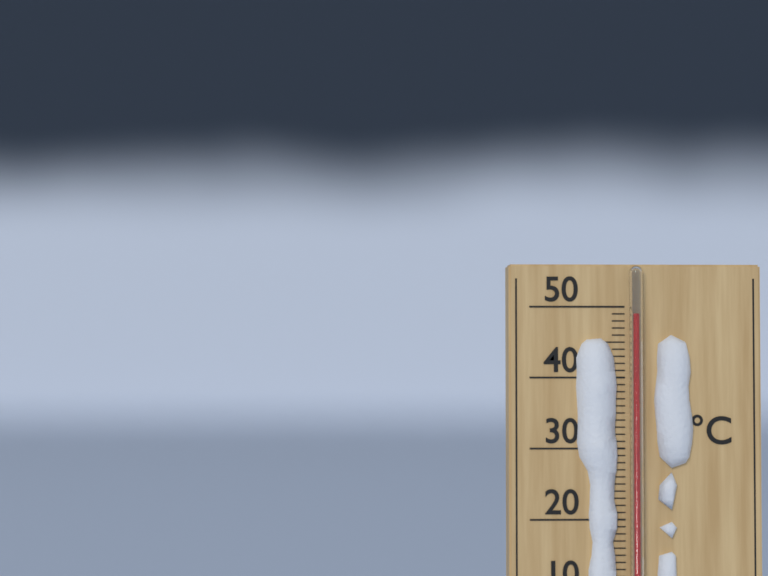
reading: 49 °C
